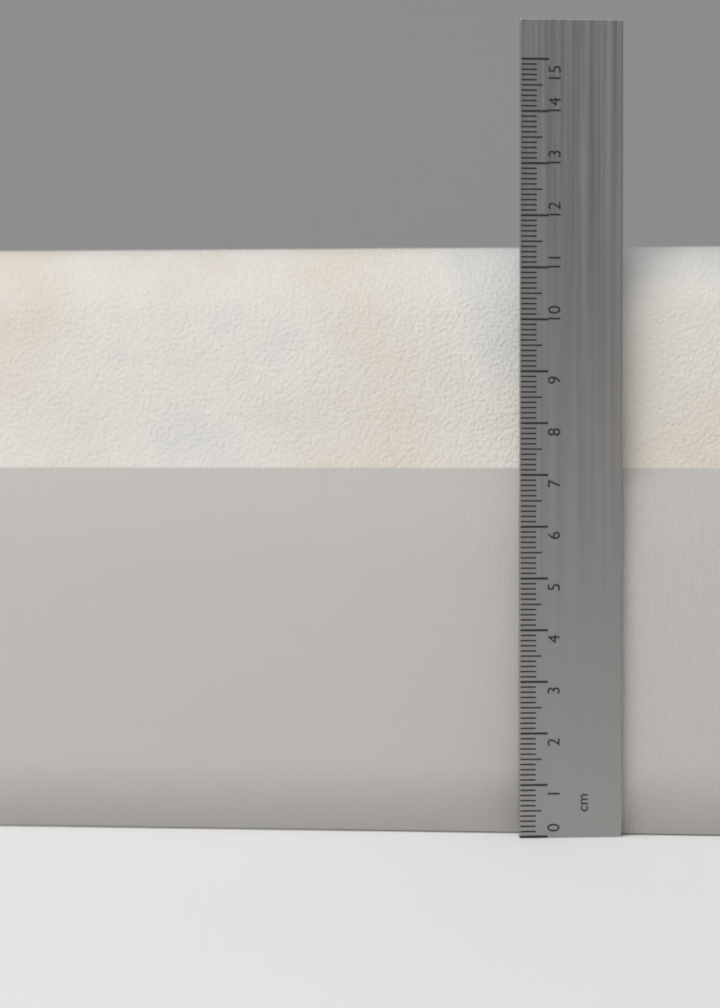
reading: 11.5 cm
